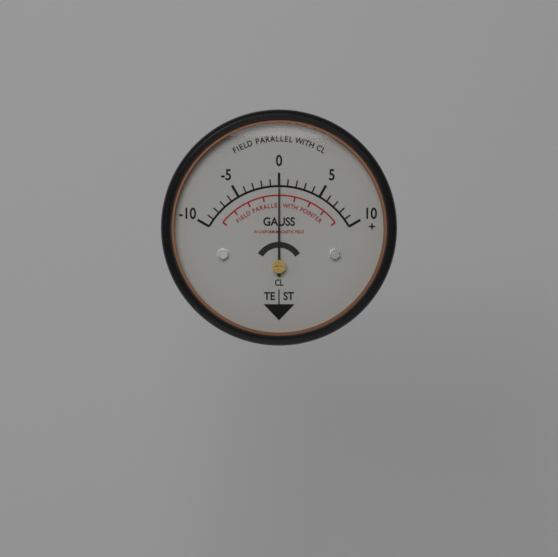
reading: 0 gauss
